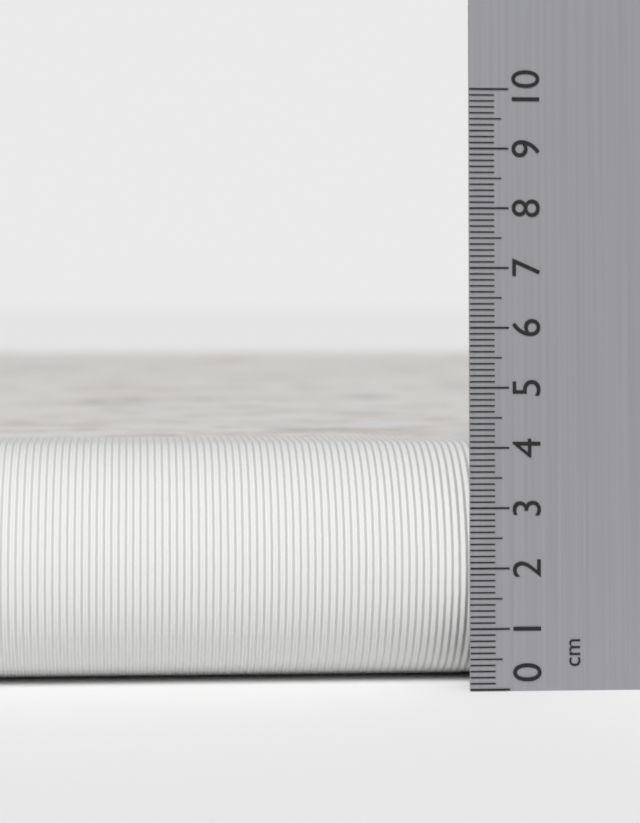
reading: 4.0 cm
